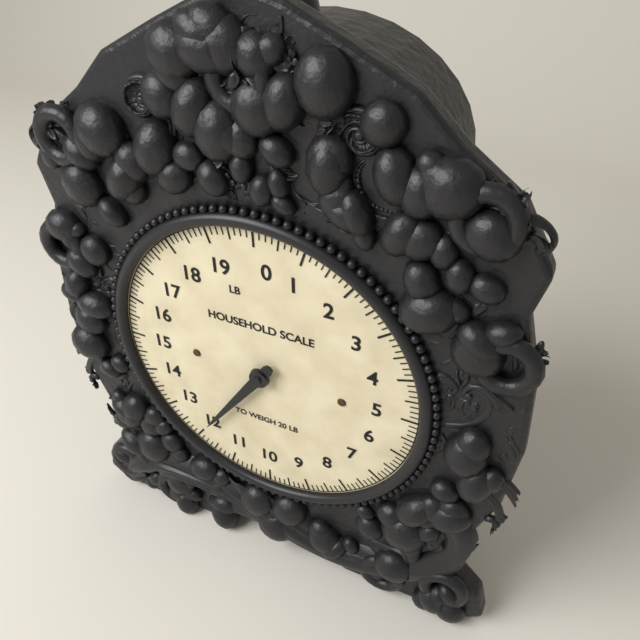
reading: 12.000 lb
